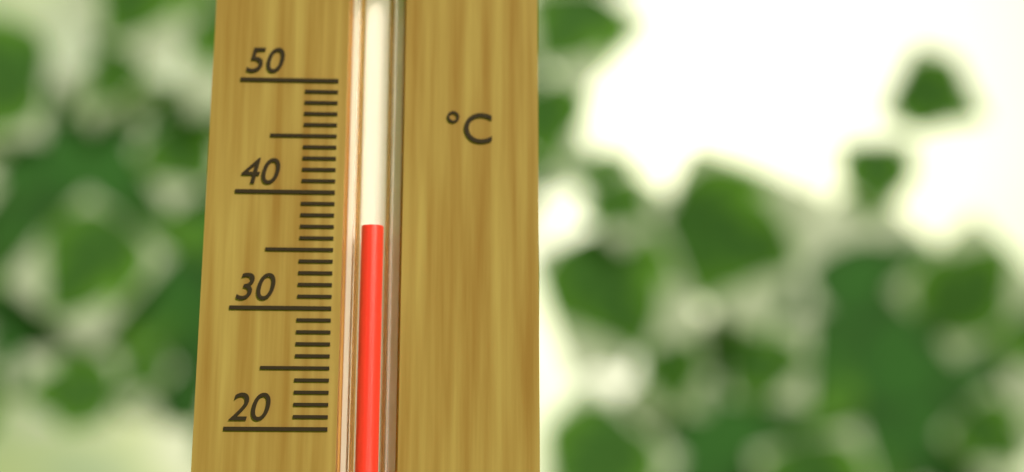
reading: 37 °C
